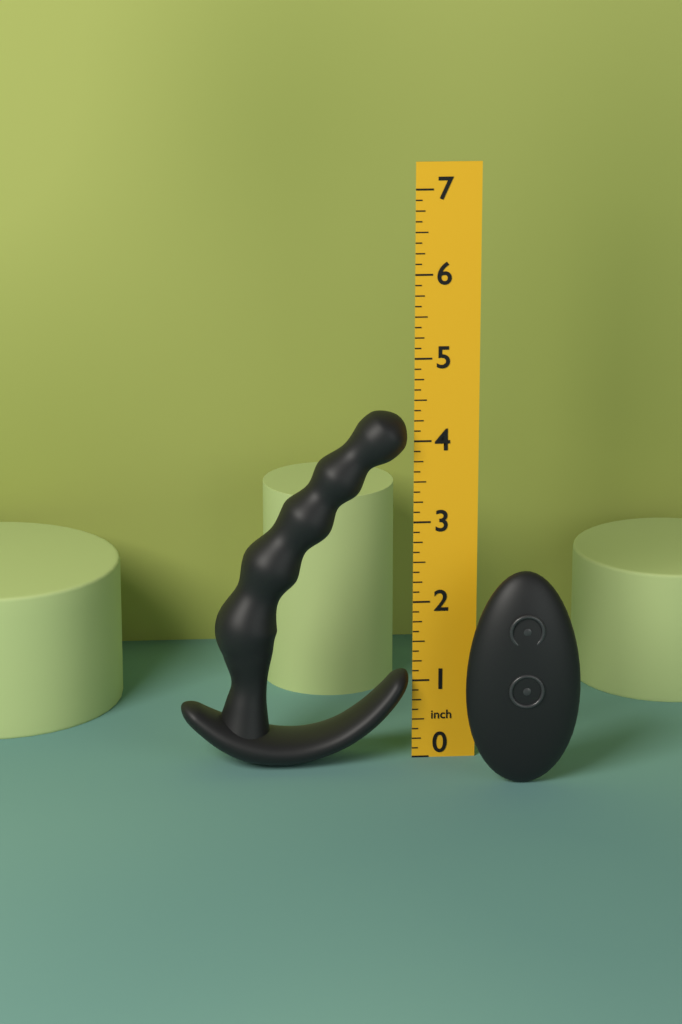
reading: 4.375 in
